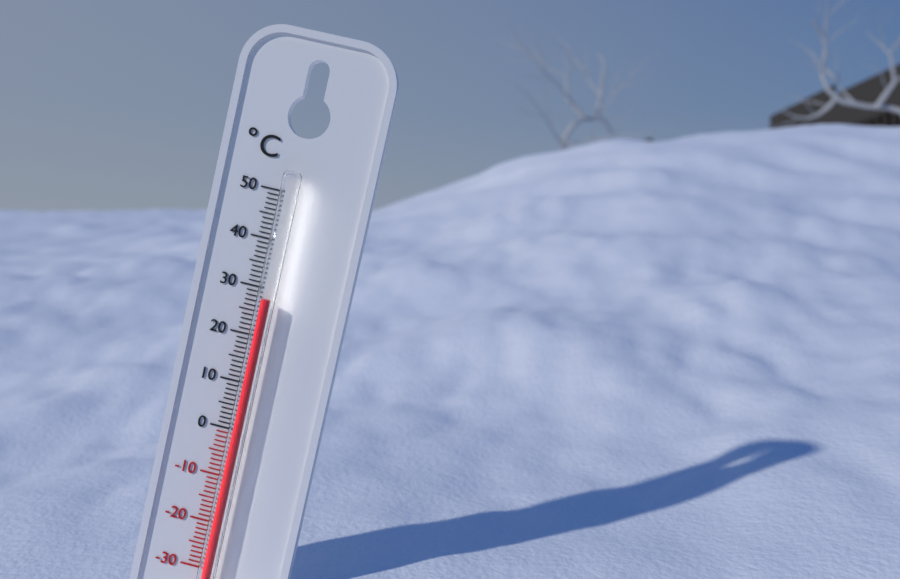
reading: 28 °C
